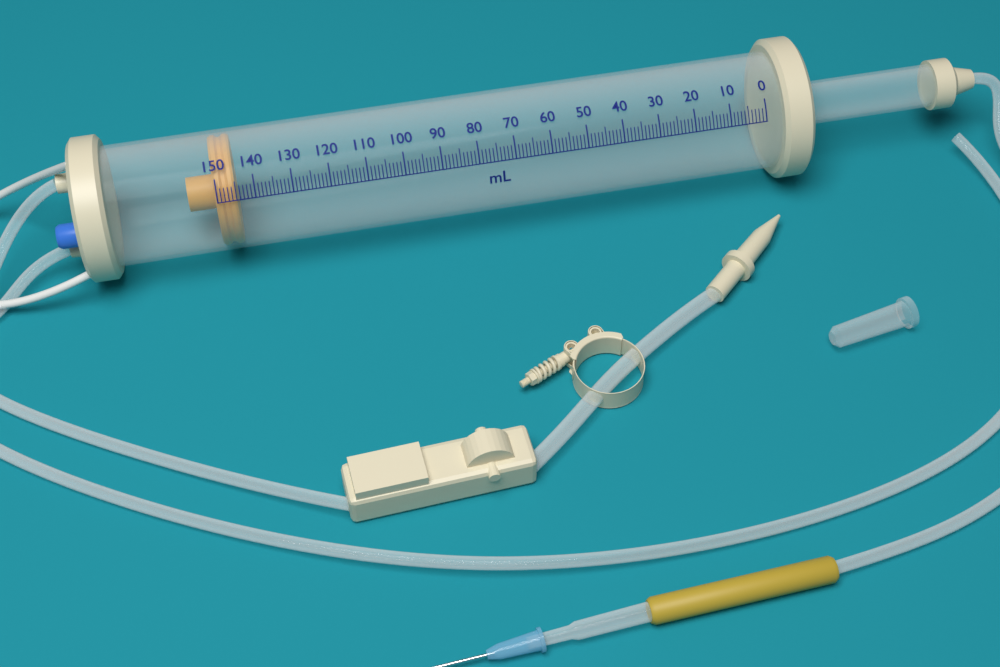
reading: 145 ml
